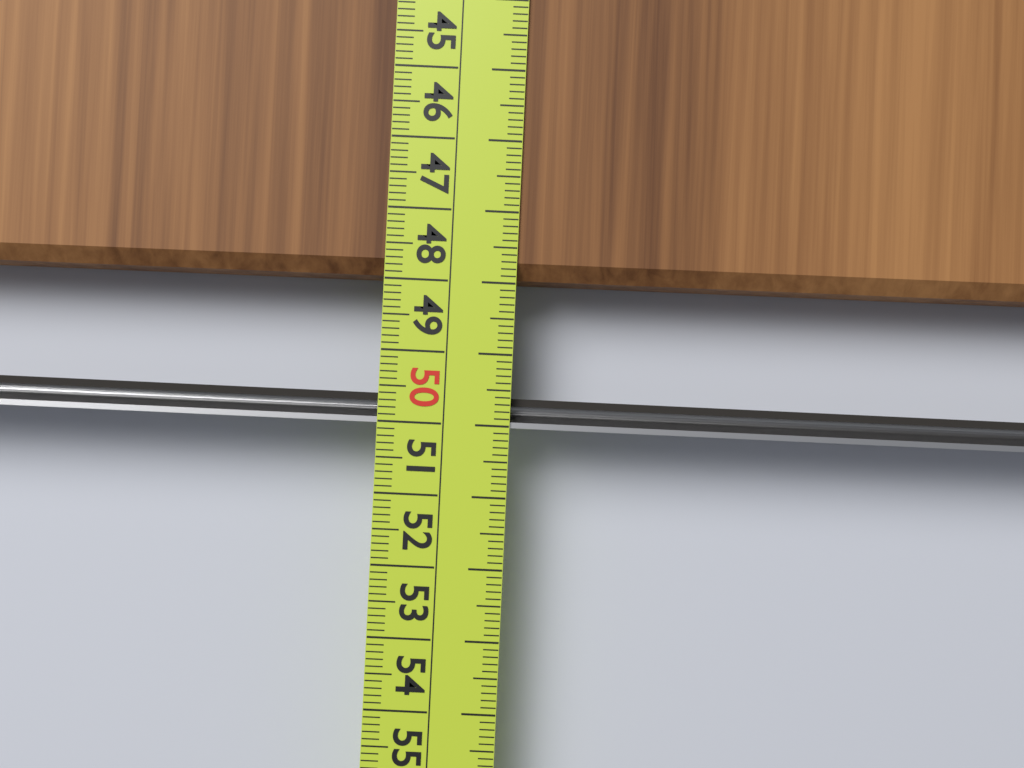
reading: 48.0 cm
